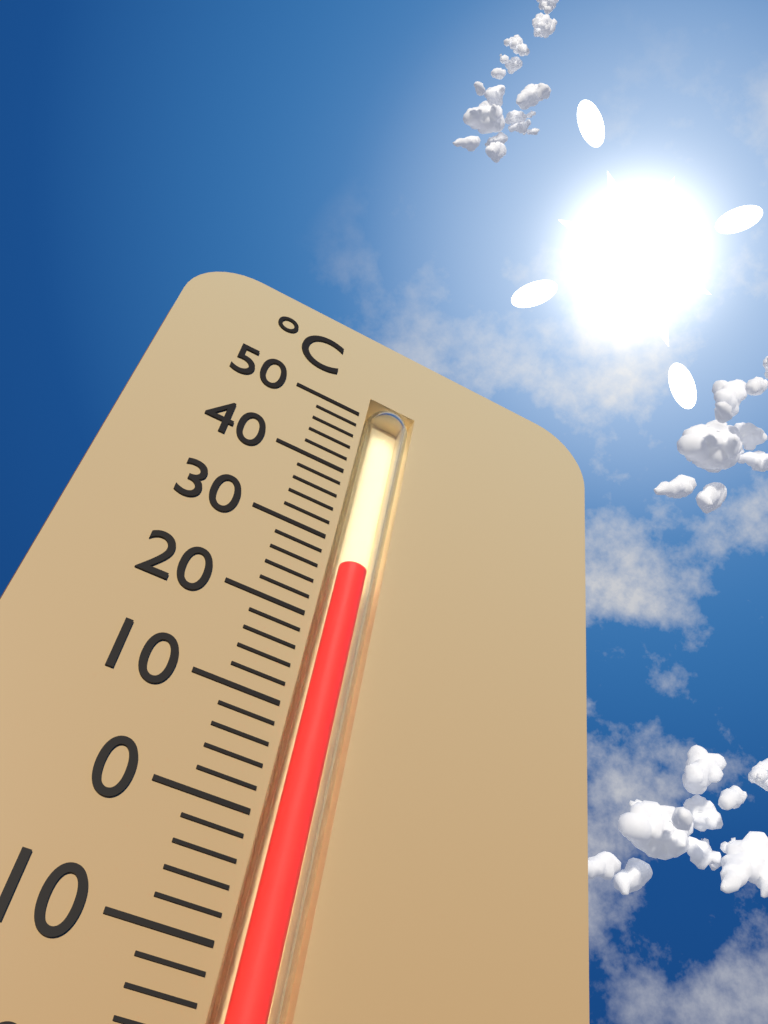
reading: 28 °C
